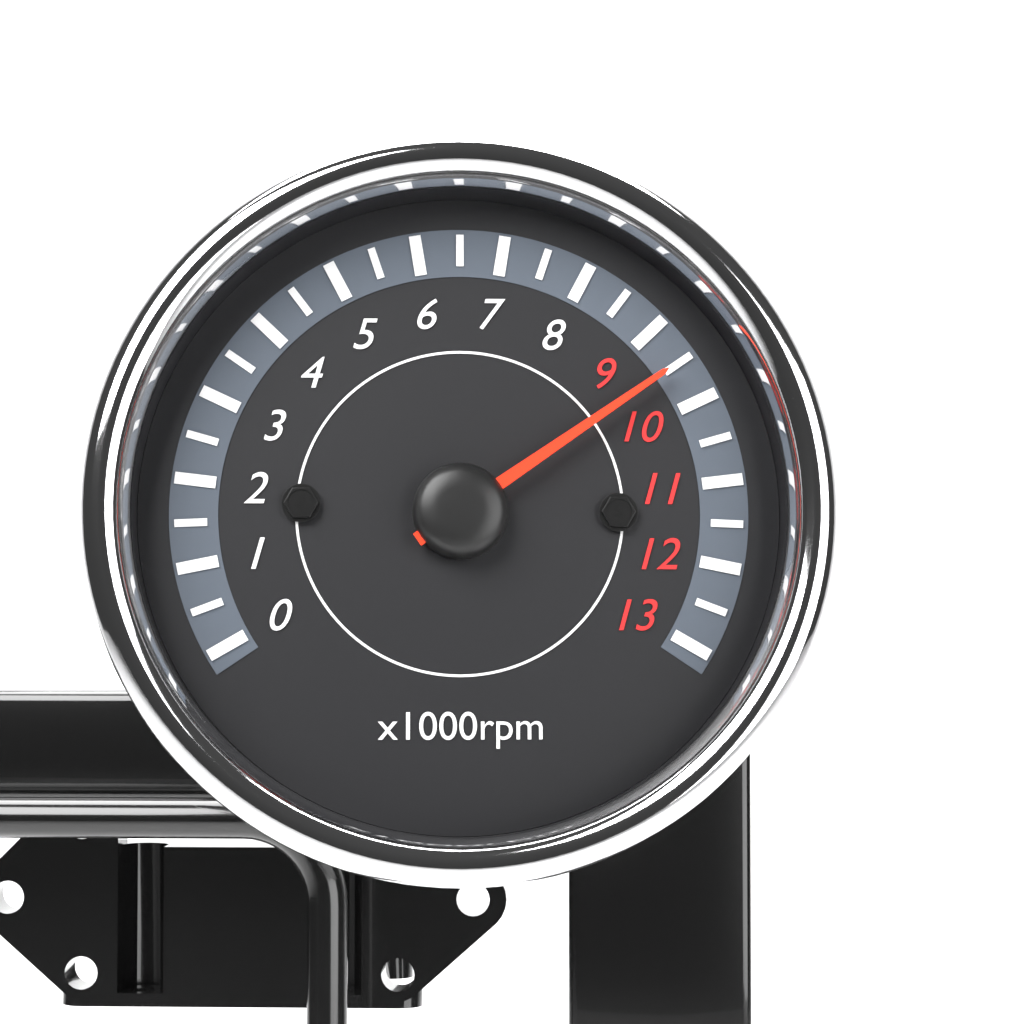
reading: 9500 rpm
